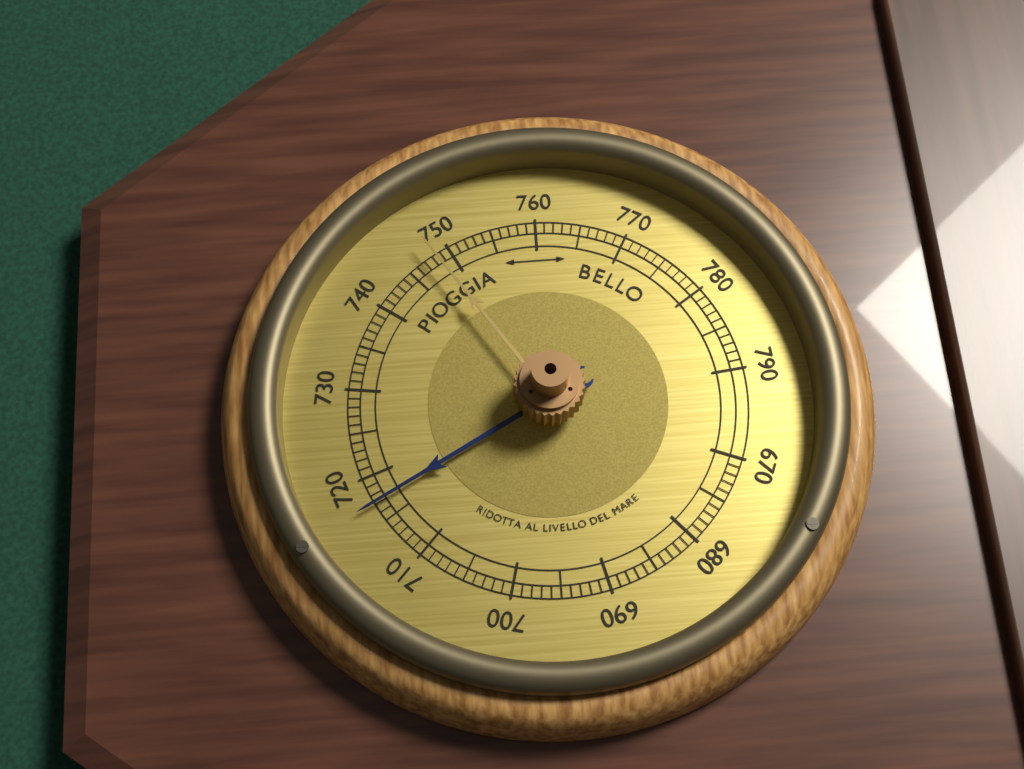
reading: 717 (no unit)
